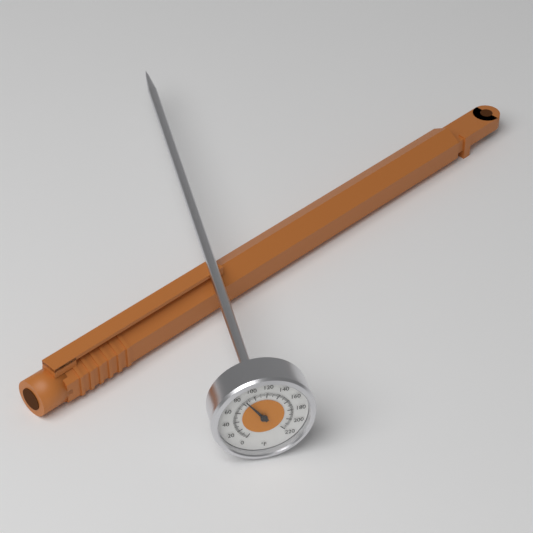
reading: 86 °F
